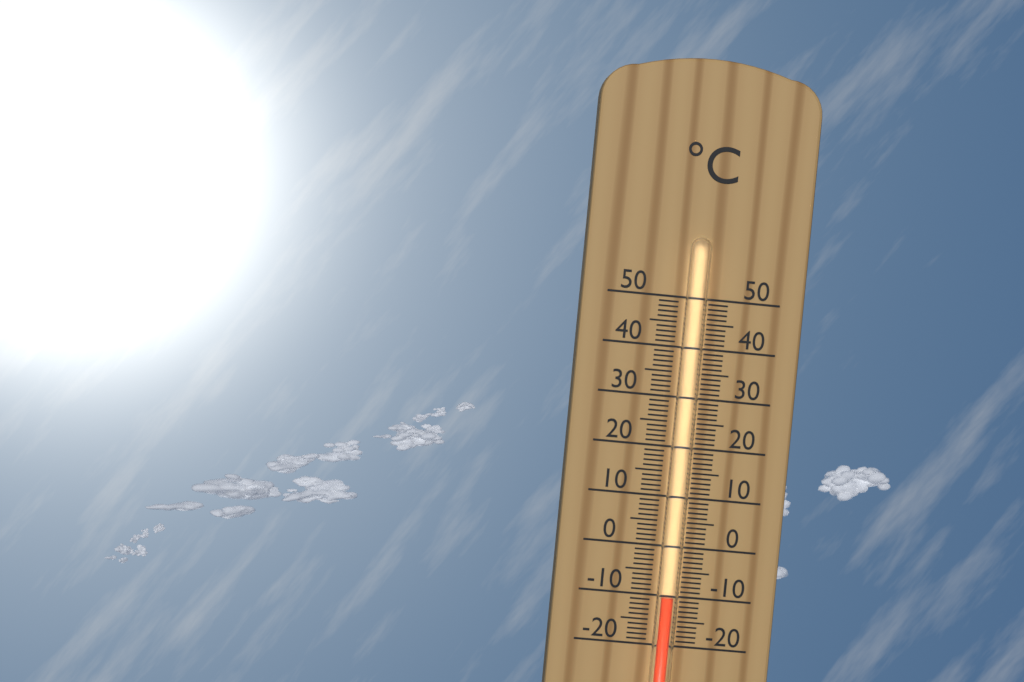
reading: -10 °C
